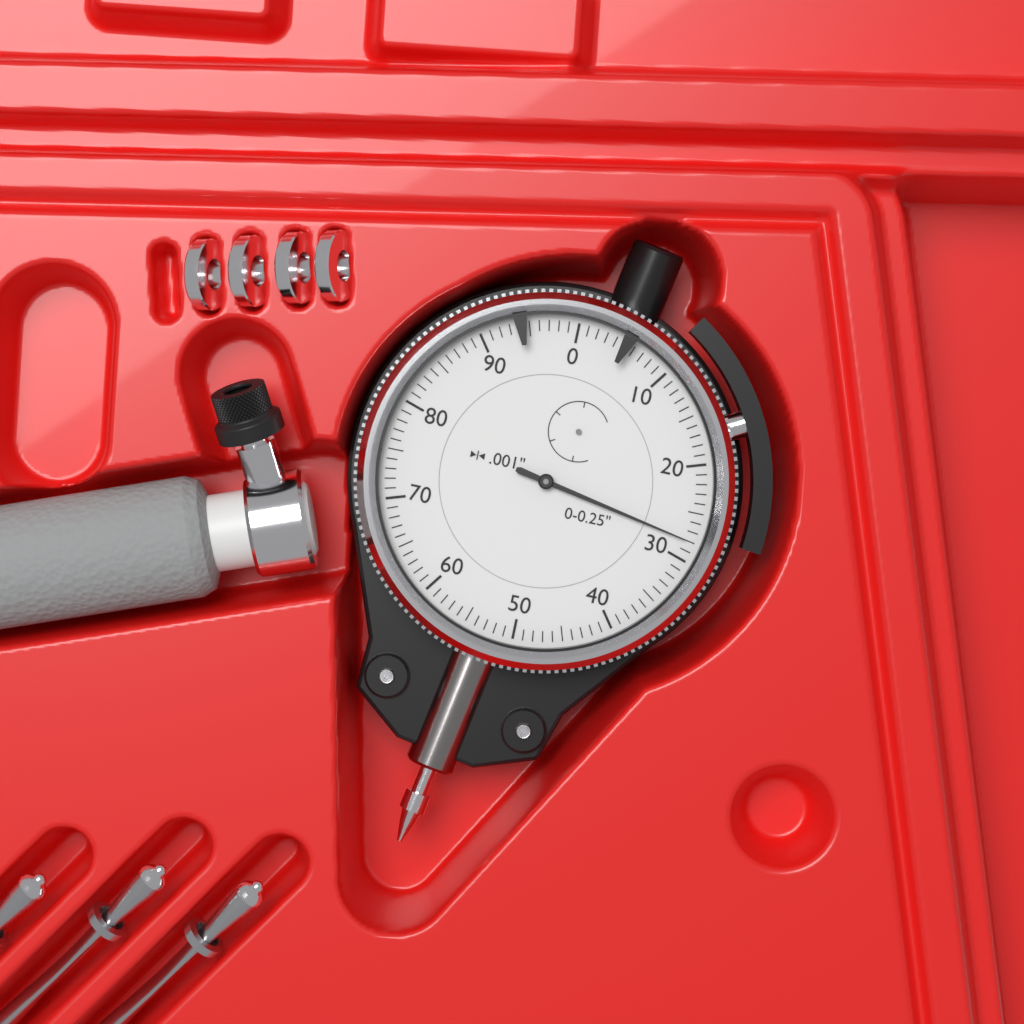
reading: 0.028 in
